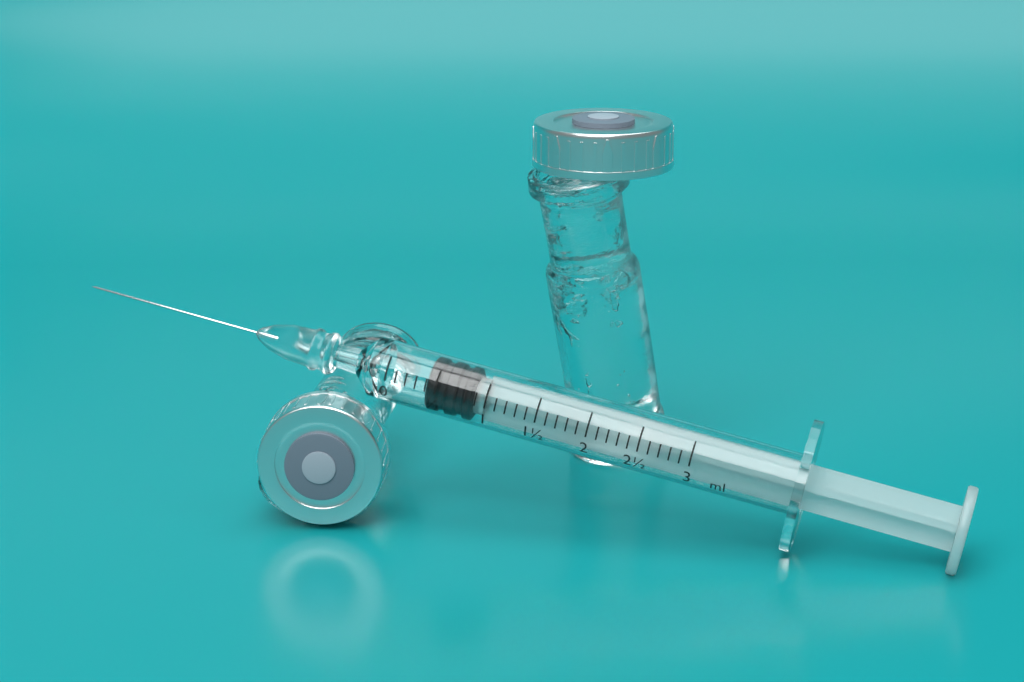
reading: 0.4 ml
